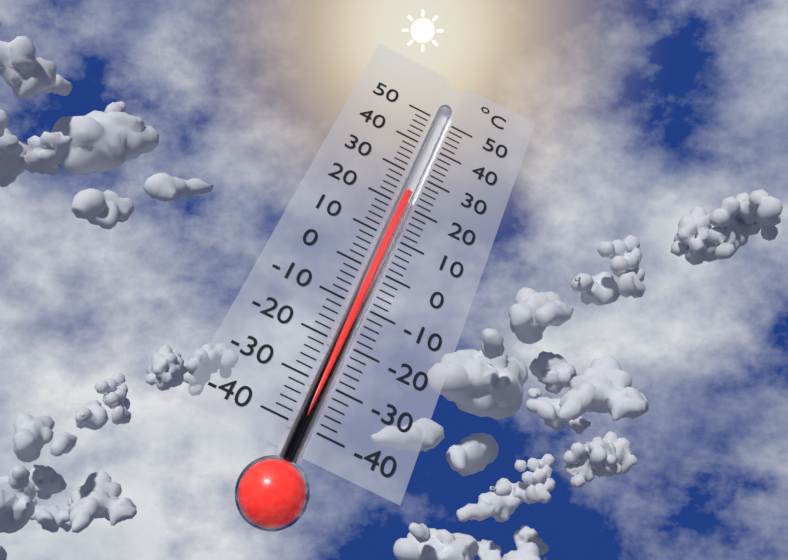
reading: 24 °C
